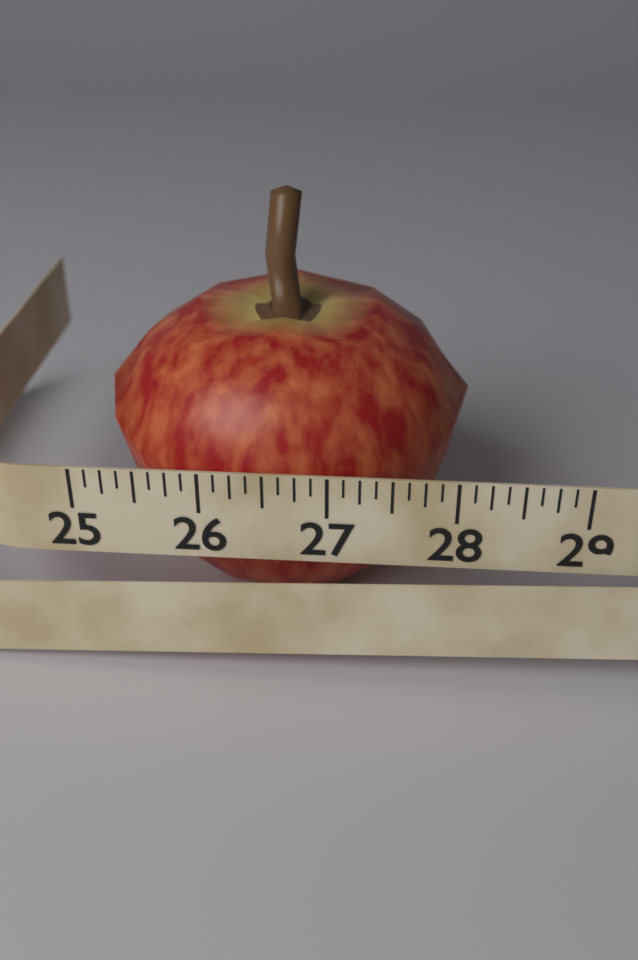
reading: 28.125 (no unit)
